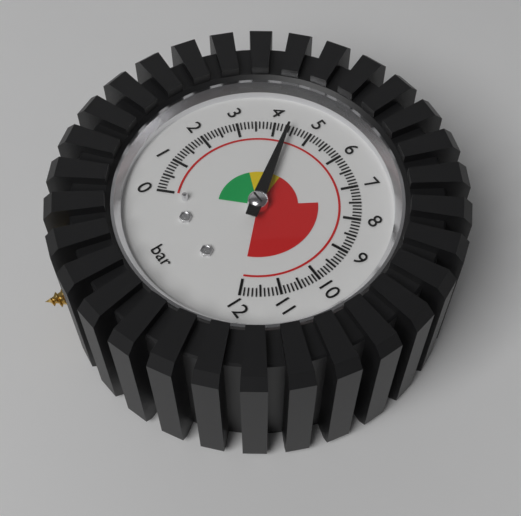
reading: 4.4 bar
